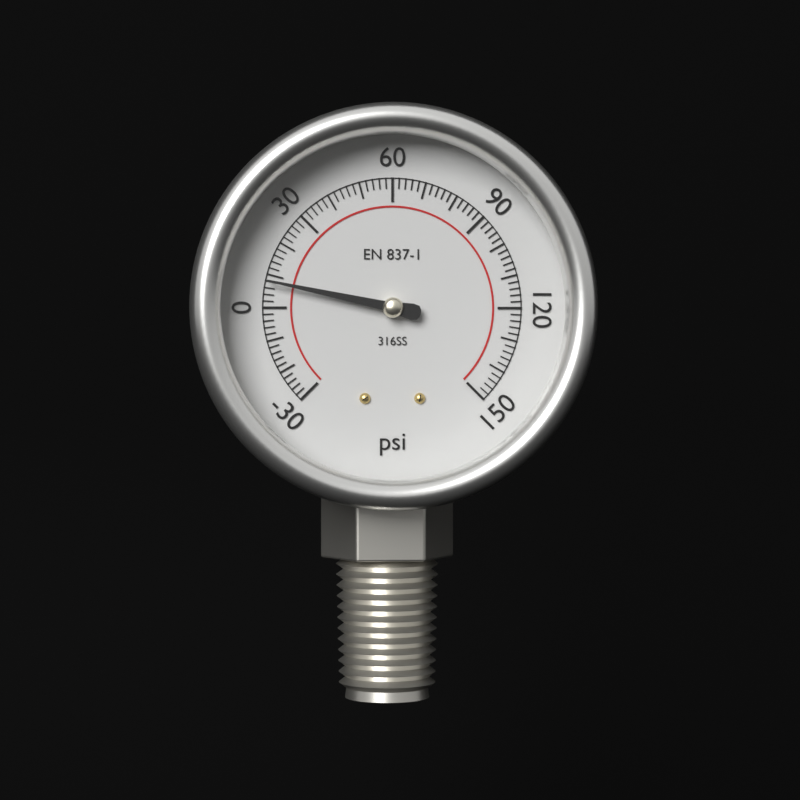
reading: 8 psi
